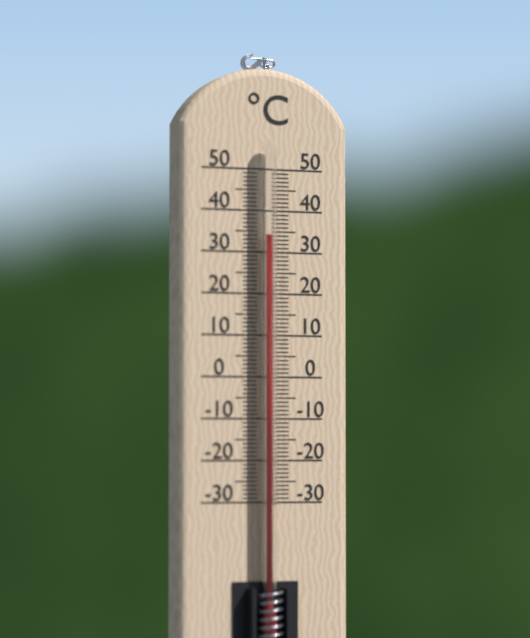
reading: 34 °C
